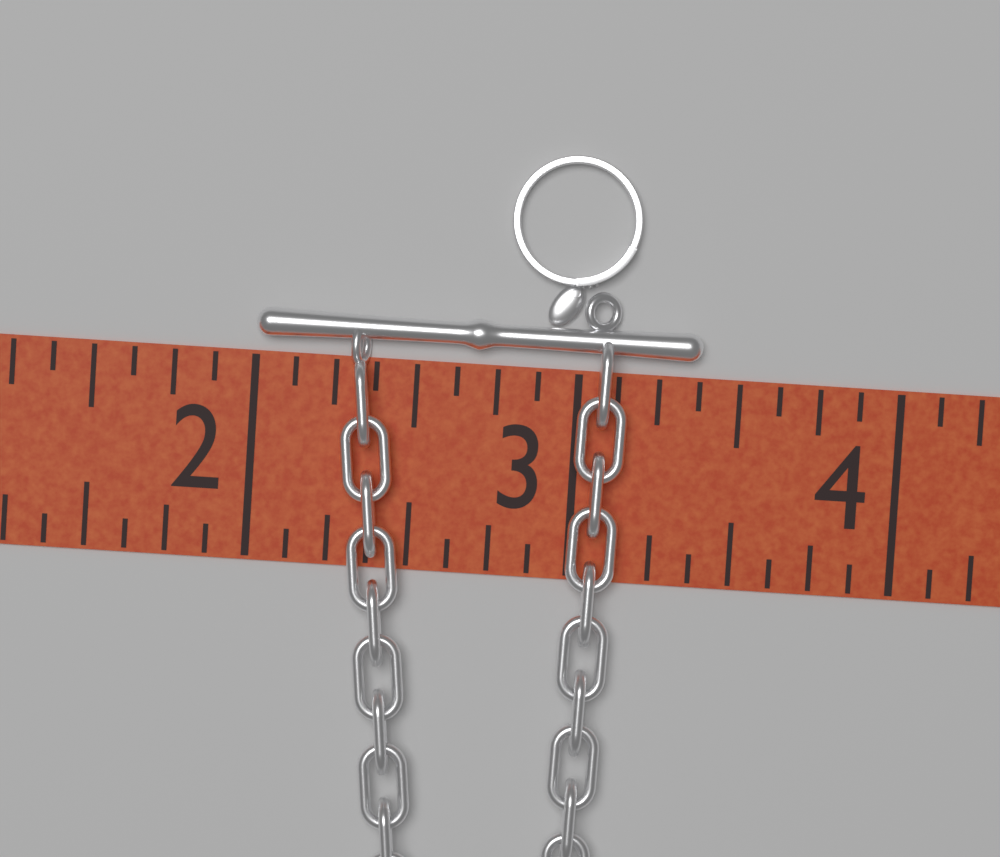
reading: 3.375 (no unit)
